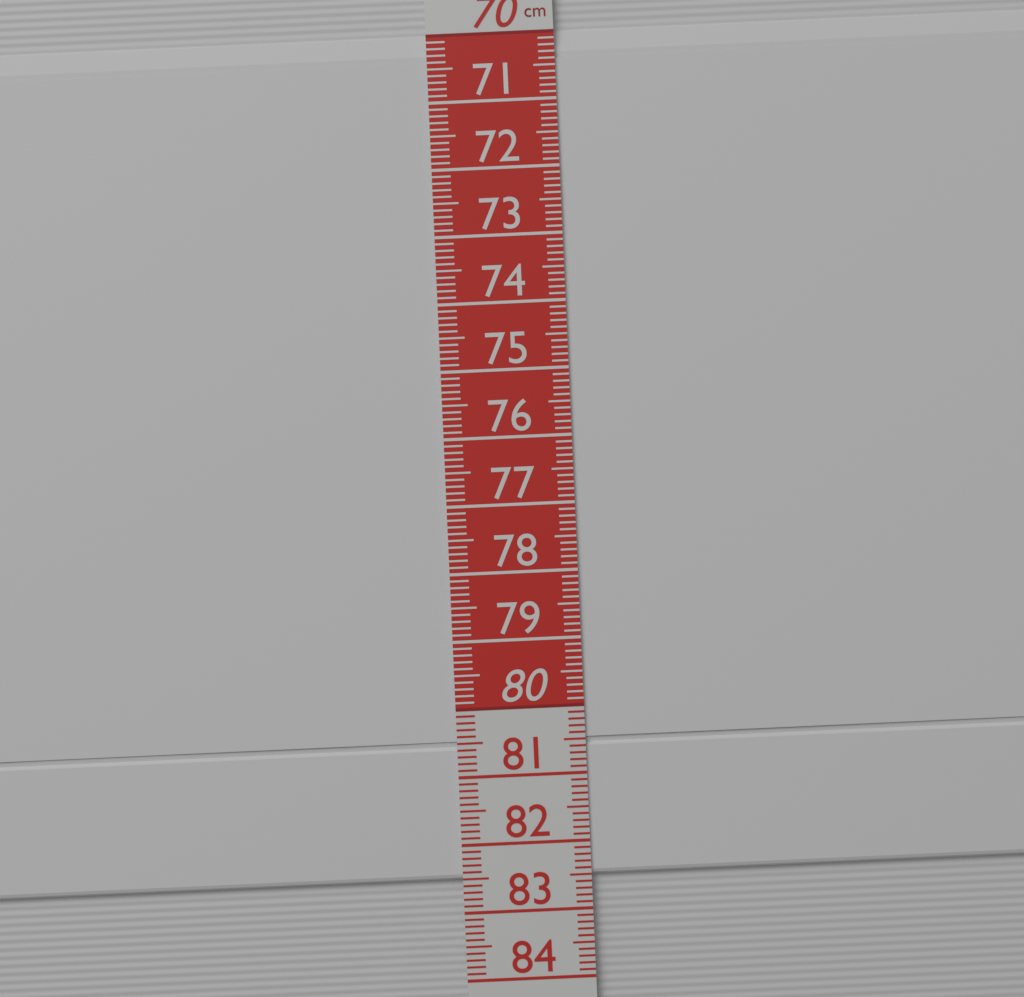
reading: 82.5 cm
